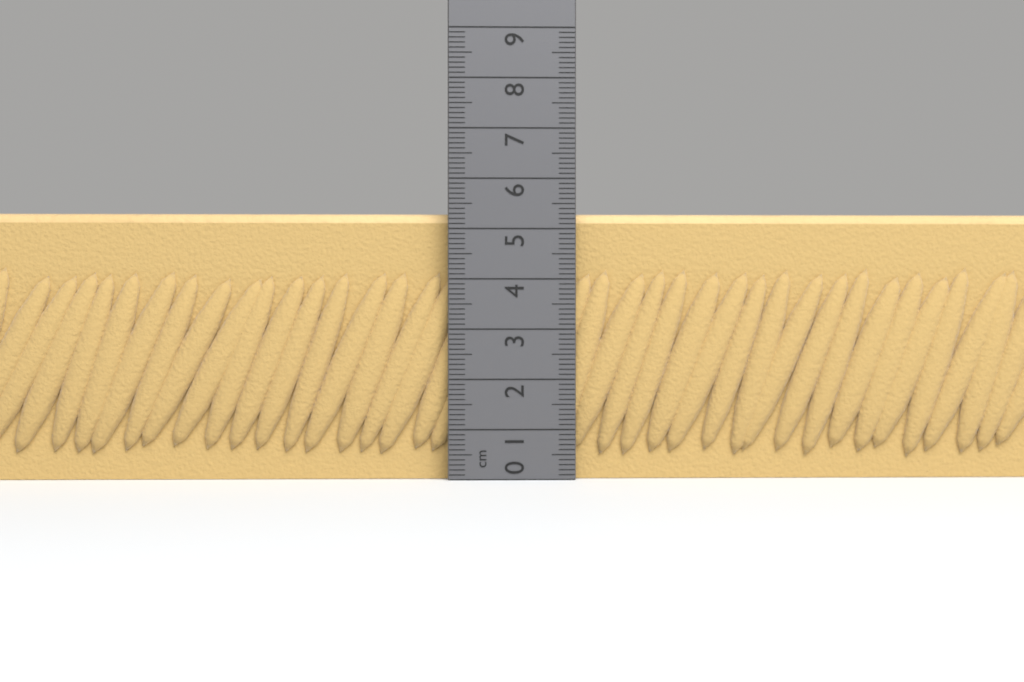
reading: 5.3 cm
